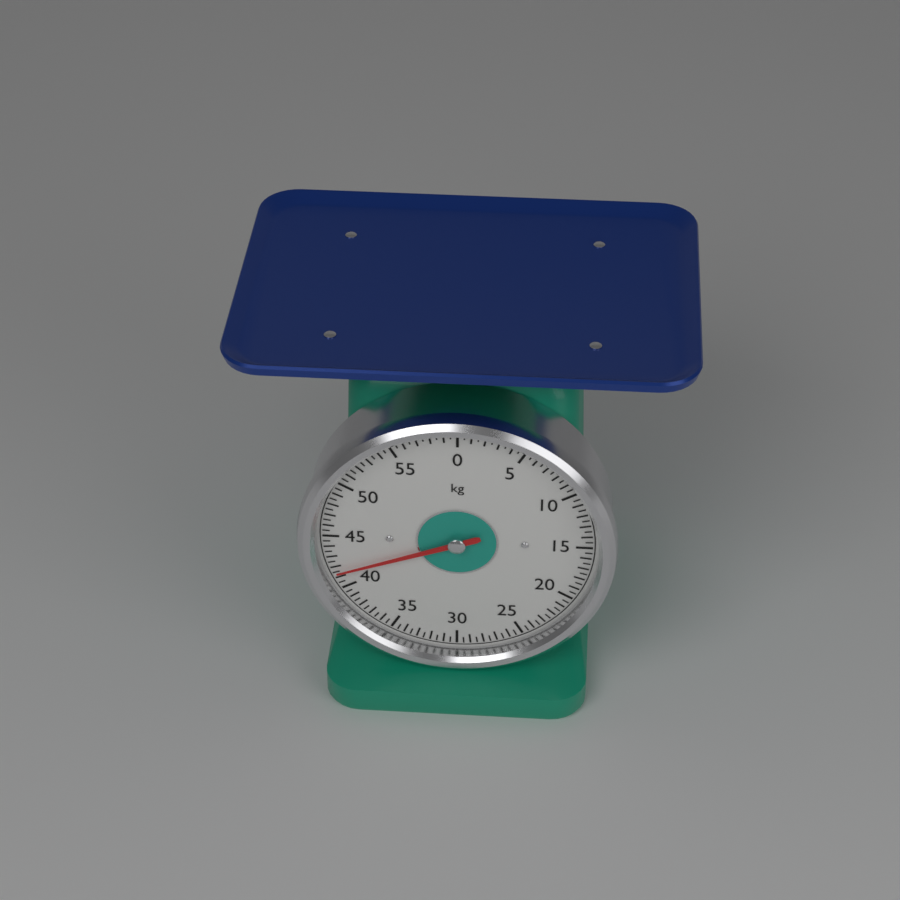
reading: 41.5 kg
